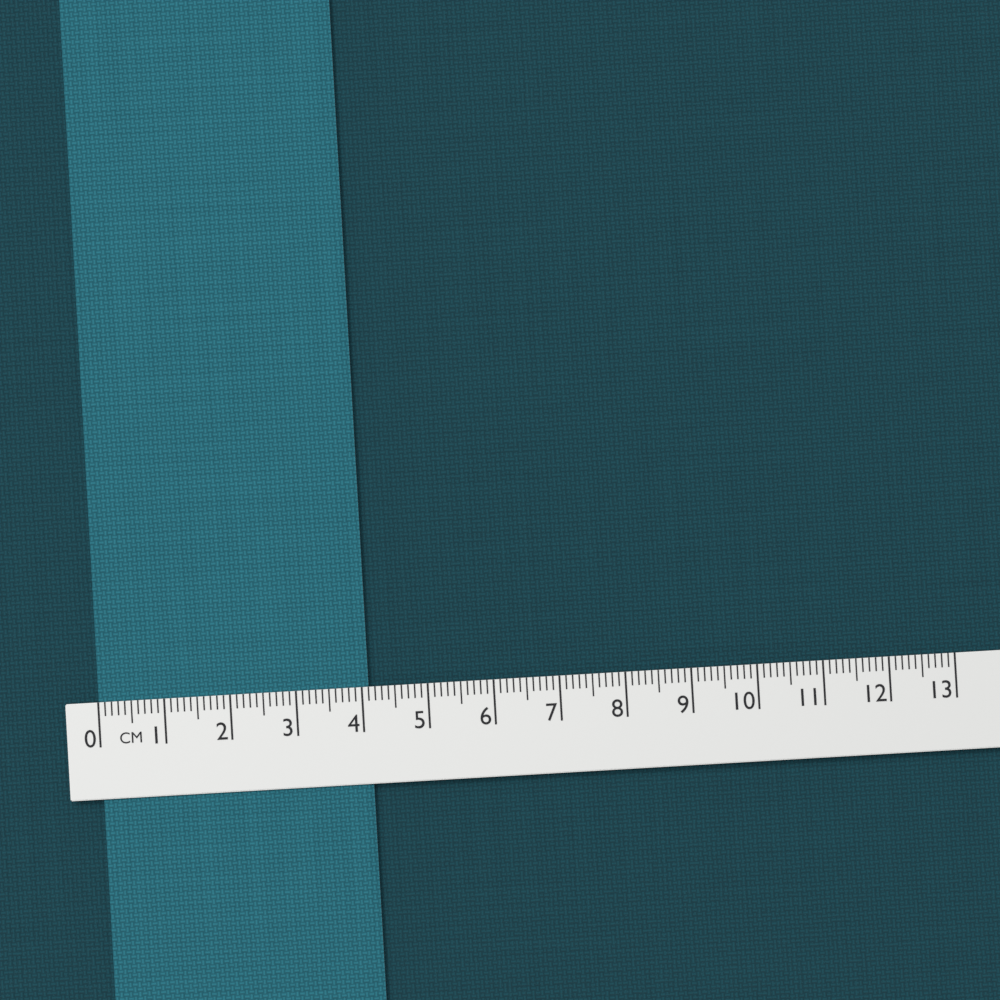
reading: 4.1 cm
